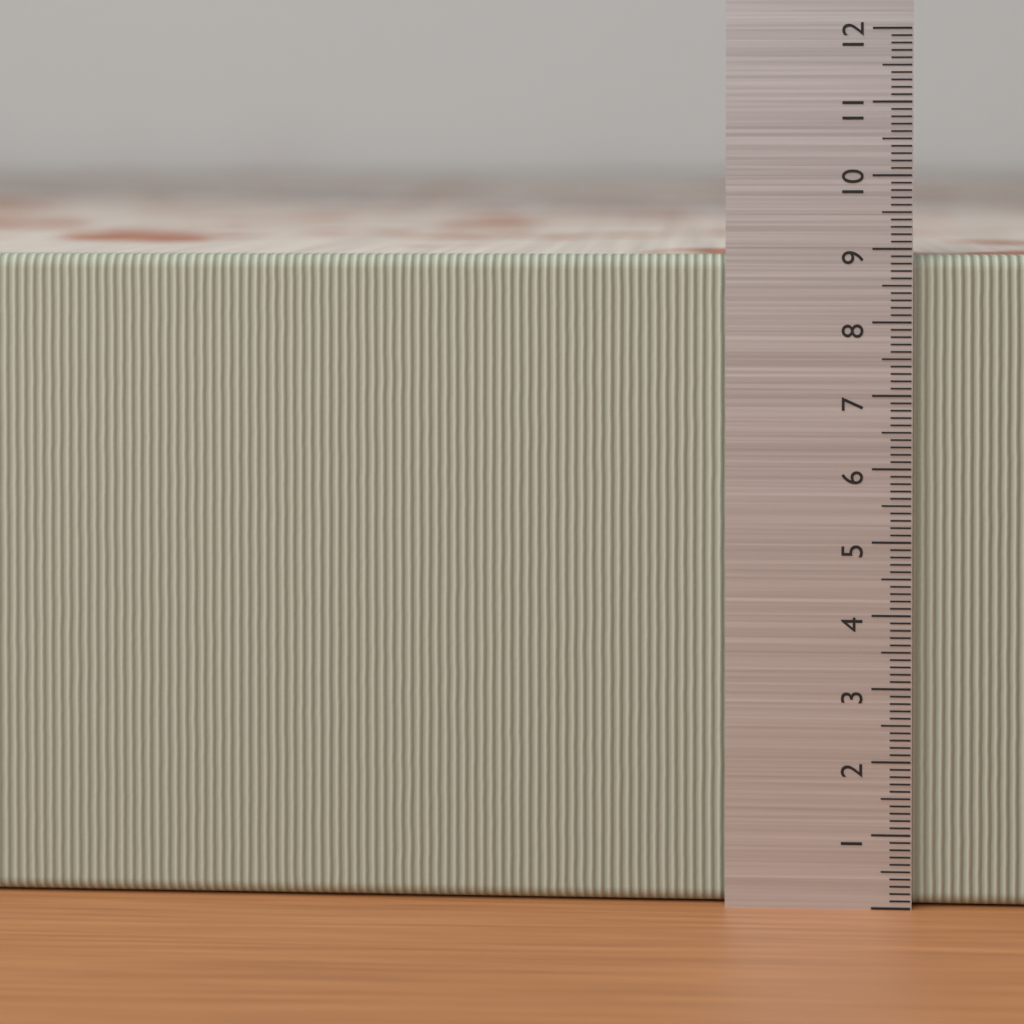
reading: 8.9 (no unit)
